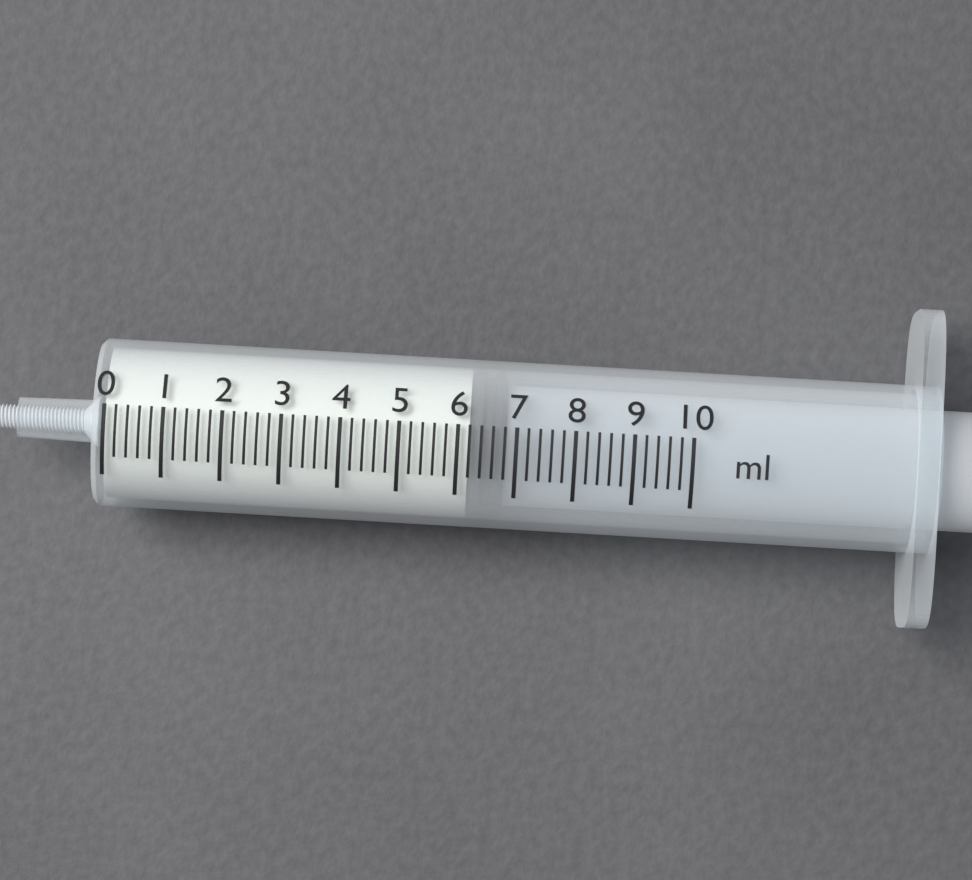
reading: 6.2 ml
